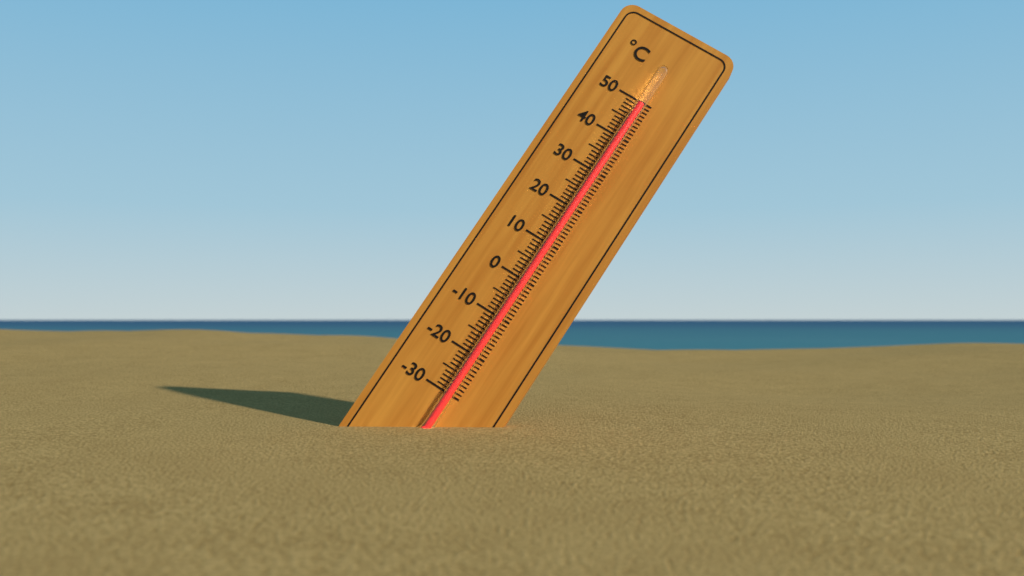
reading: 49 °C
